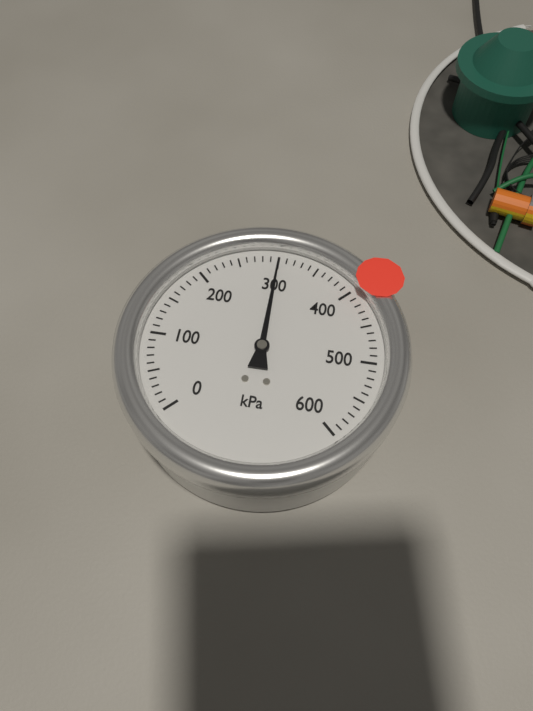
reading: 300 kPa
